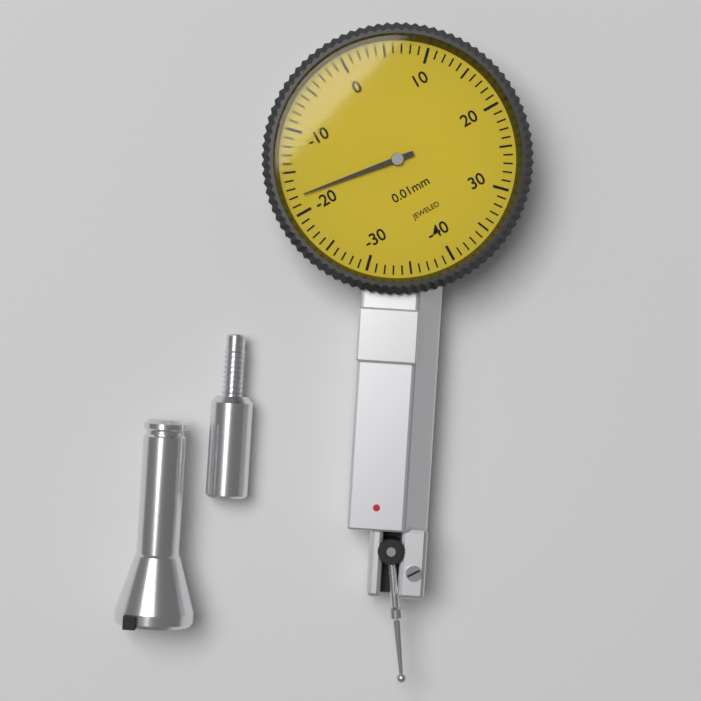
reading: -18 0.01mm
